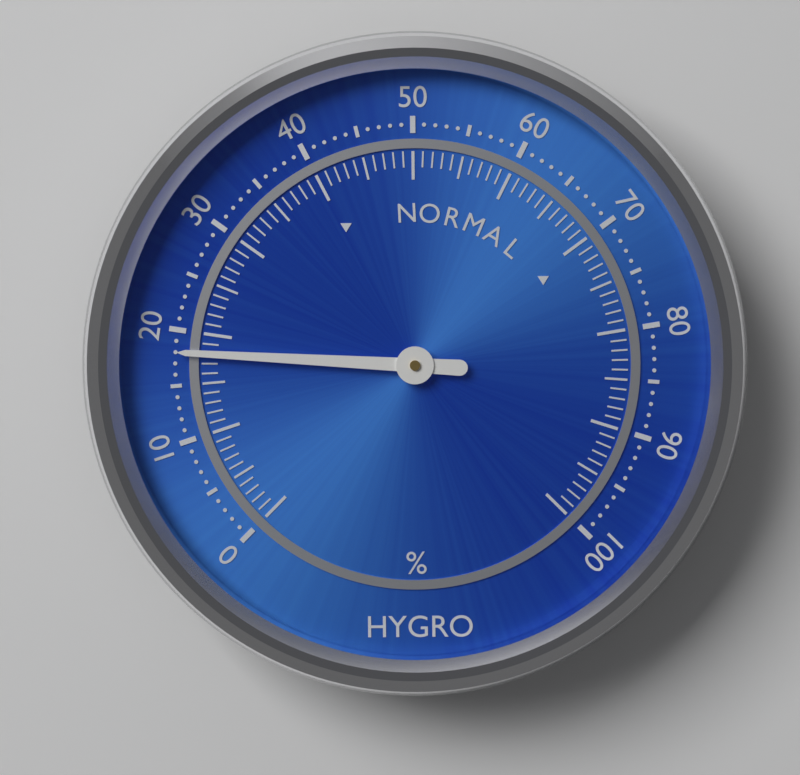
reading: 18 %
